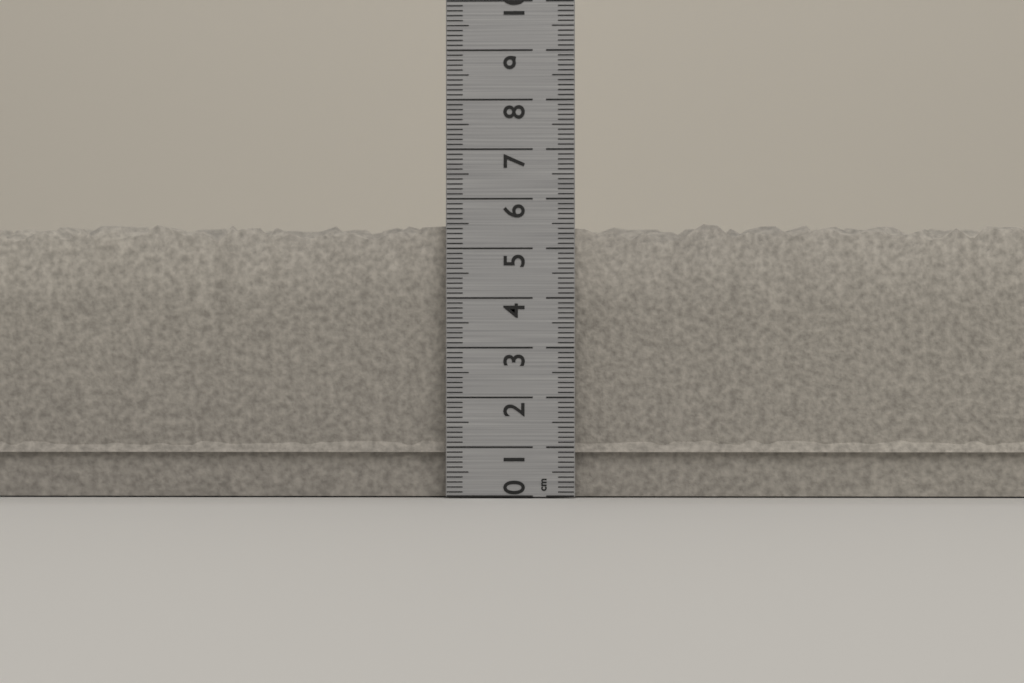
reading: 5.6 cm
